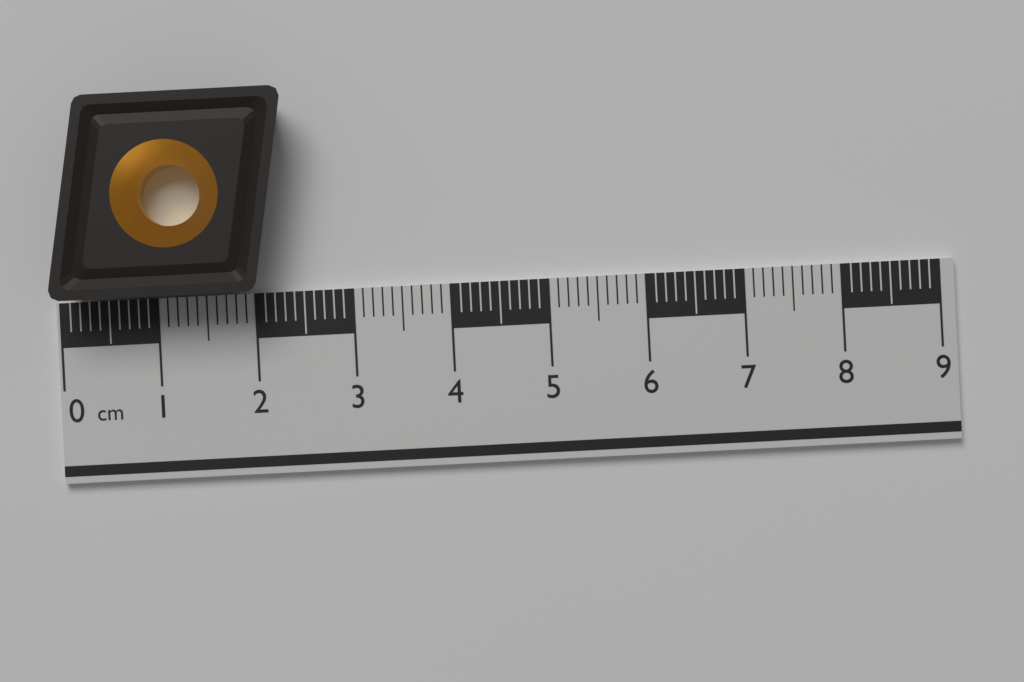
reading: 2.4 cm
